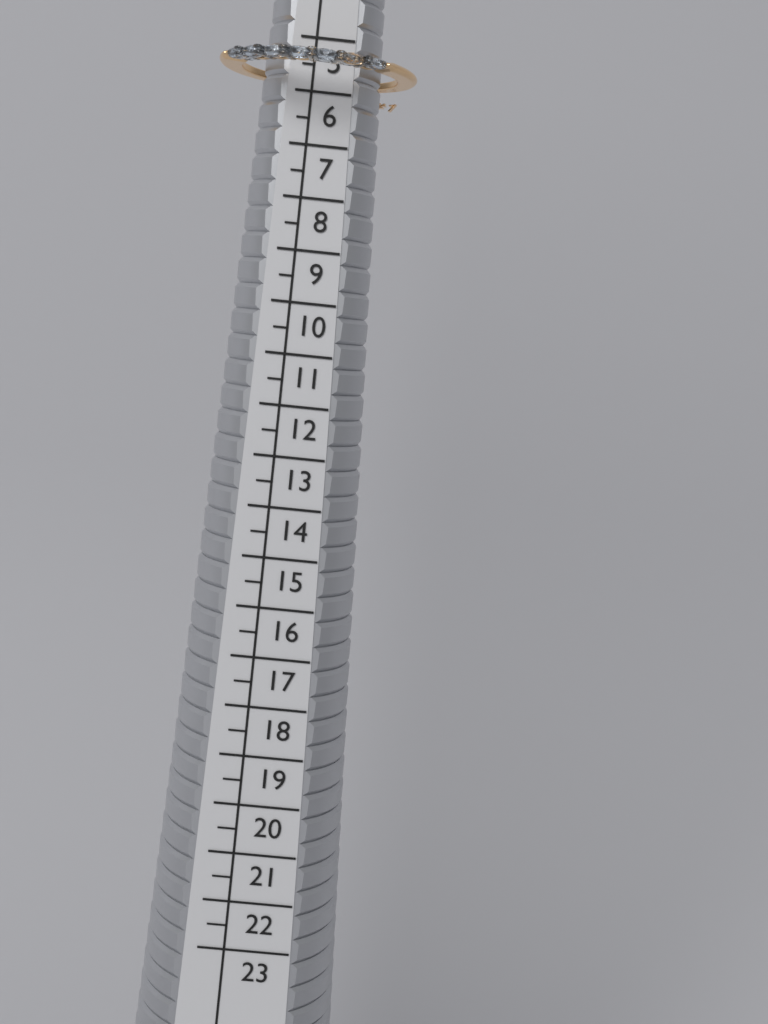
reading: 6.0 (no unit)
